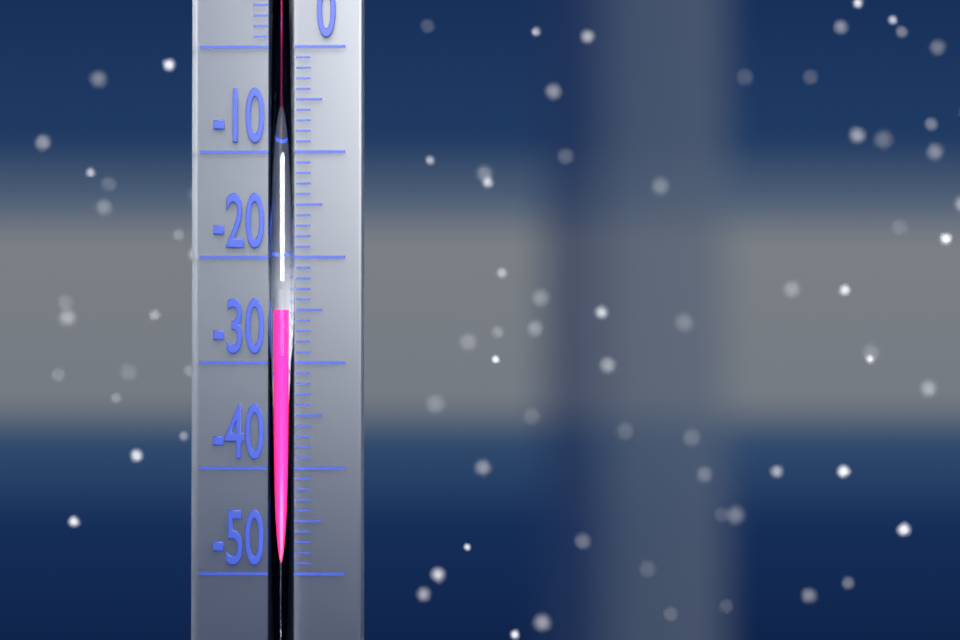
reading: -25 °C
